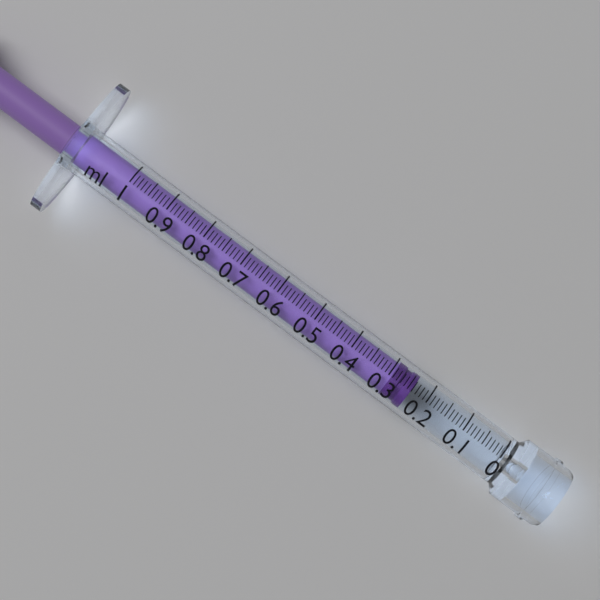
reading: 0.24 ml
